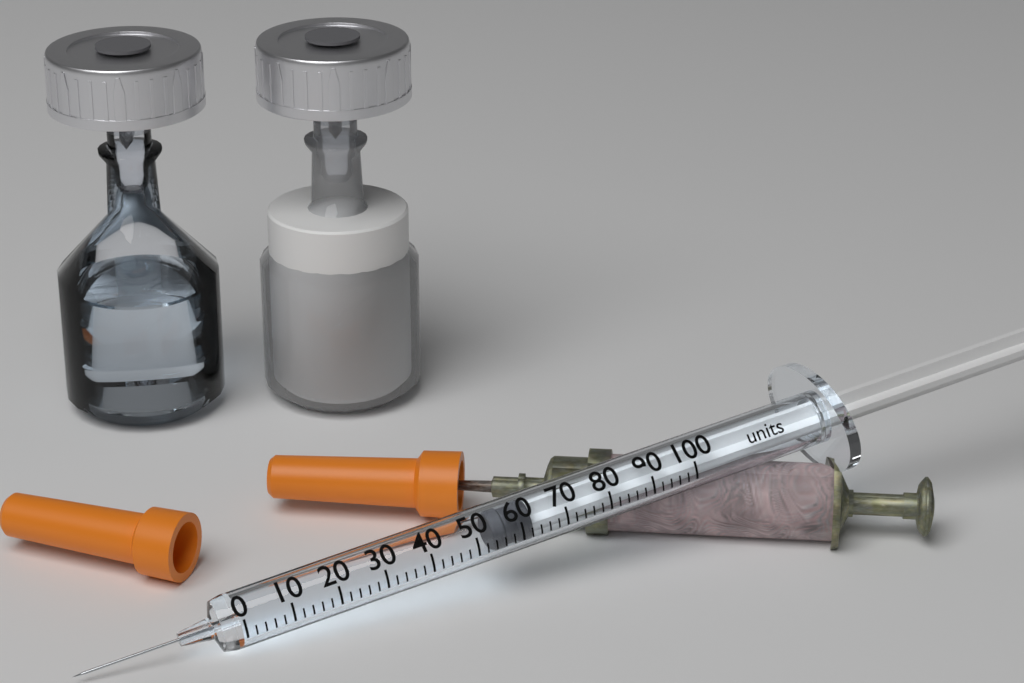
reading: 54 units
